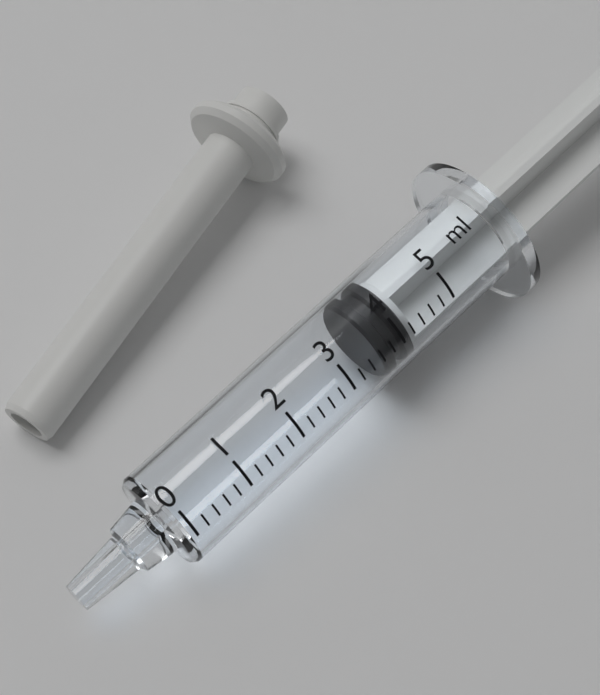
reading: 3.6 ml
